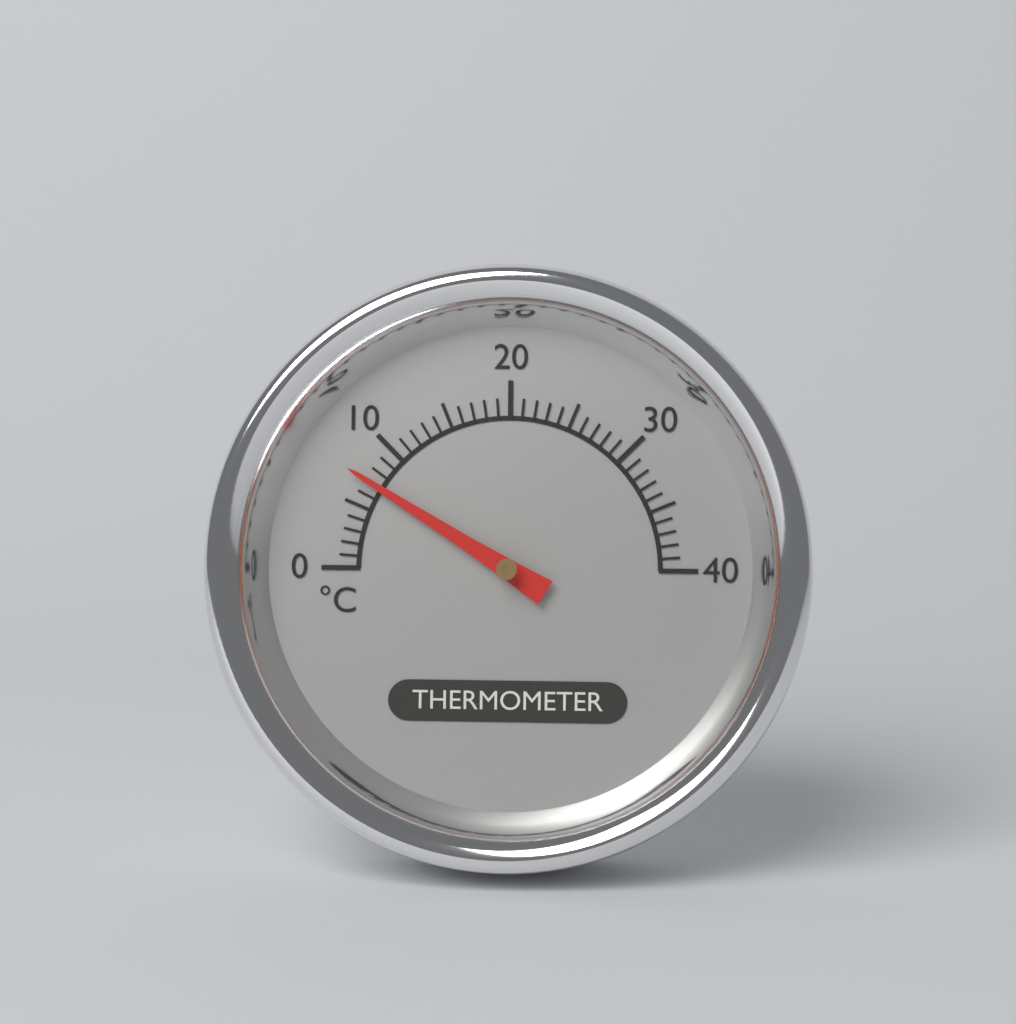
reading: 7 °C
